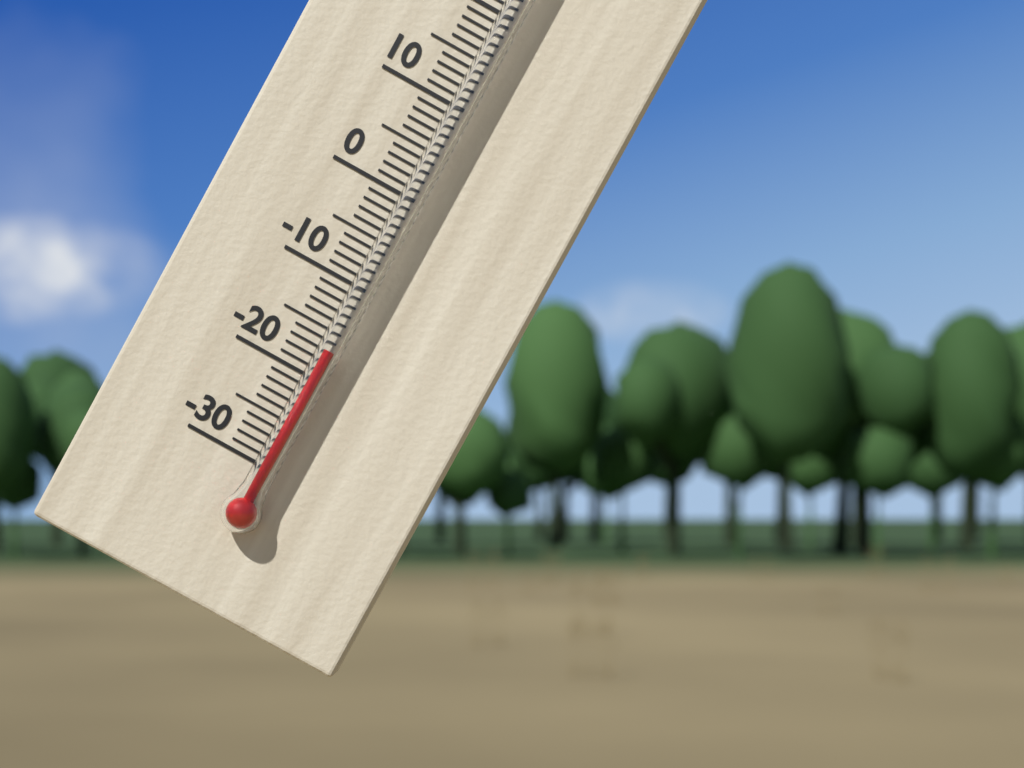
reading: -17 °C
